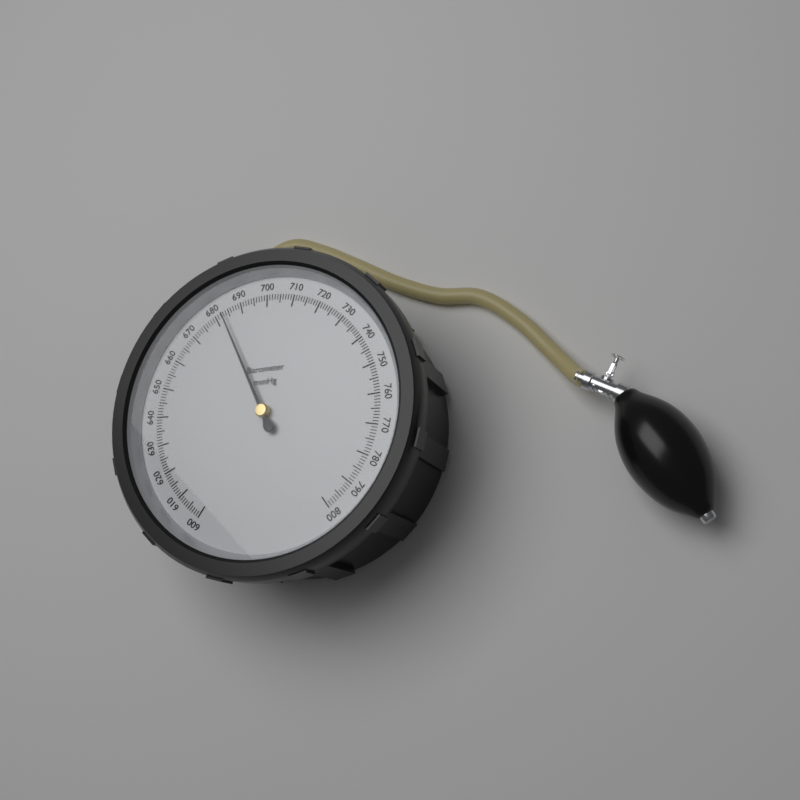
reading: 683 mmHg
